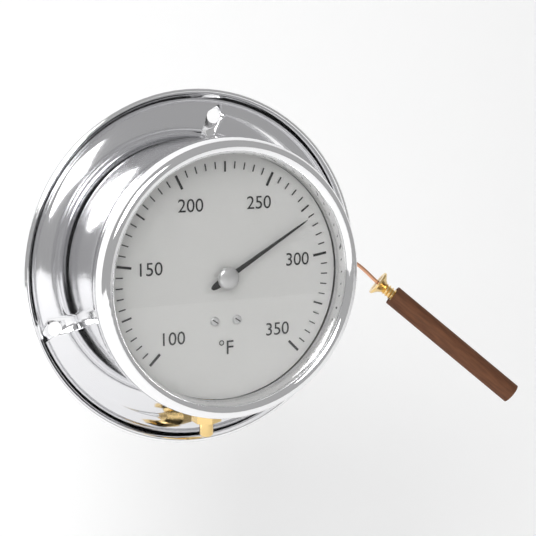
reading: 280 °F
